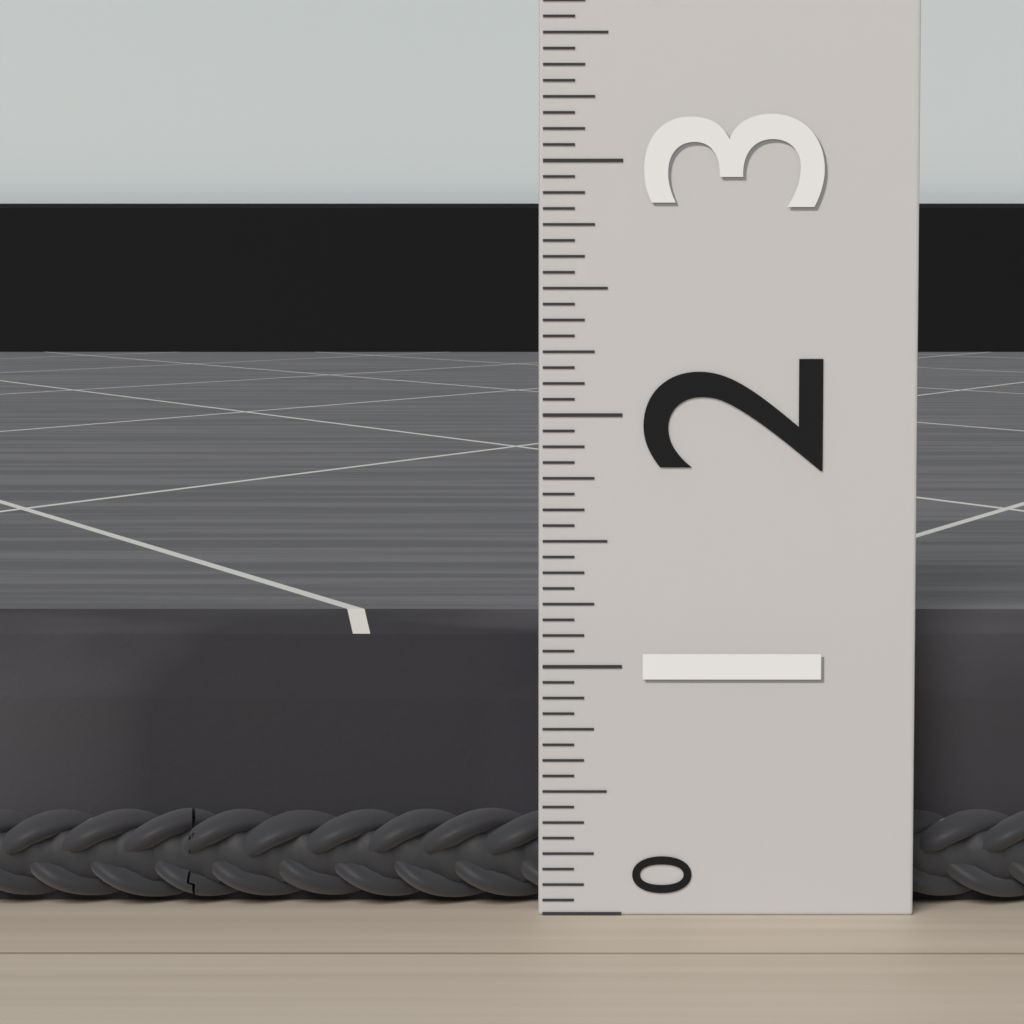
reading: 1.1875 (no unit)
